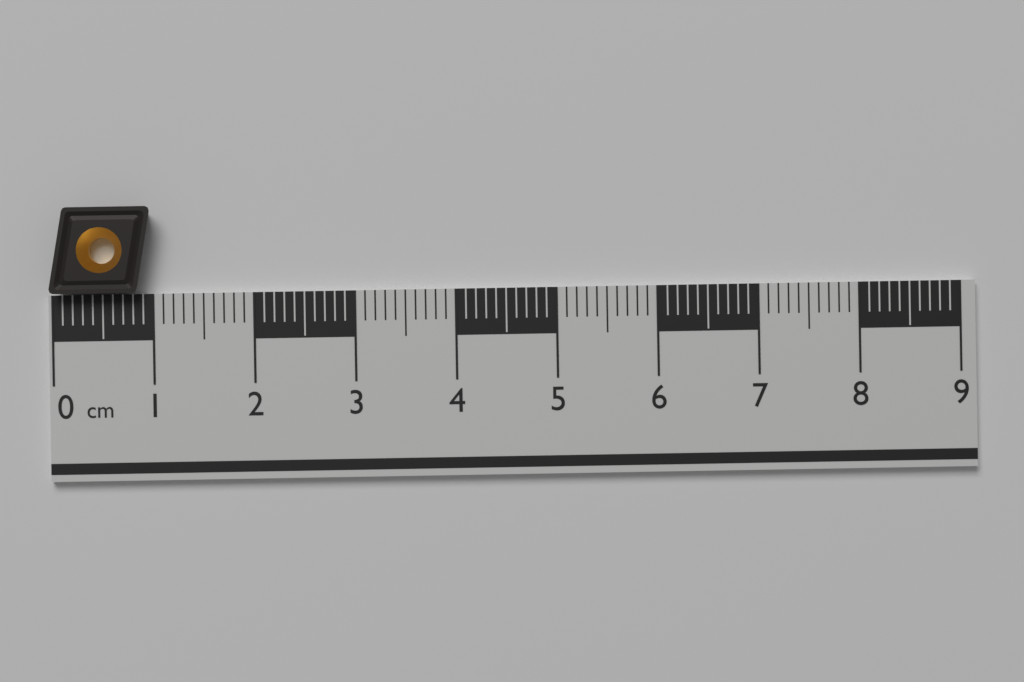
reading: 1.0 cm
